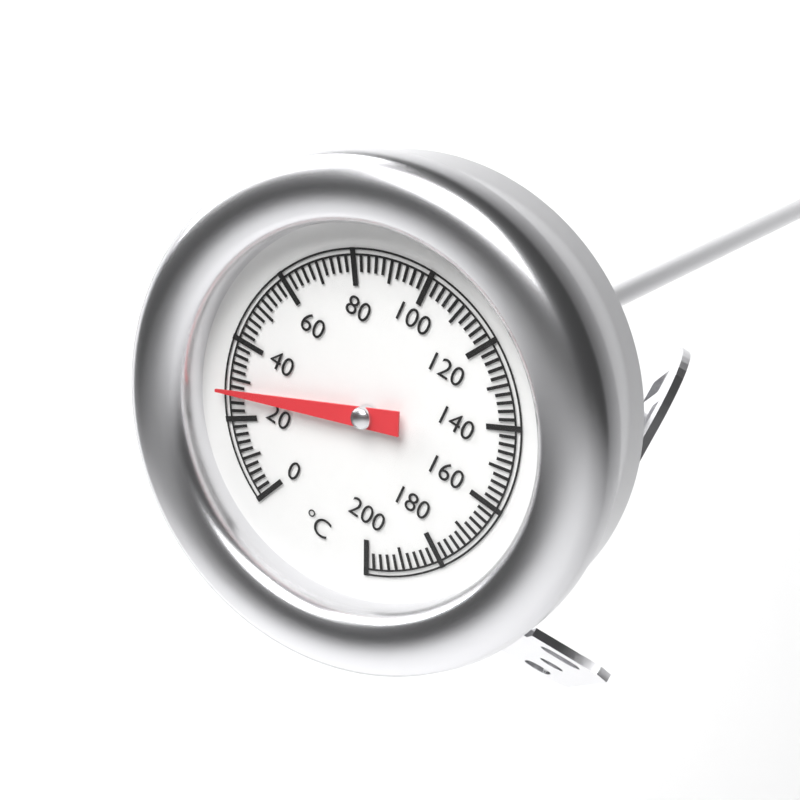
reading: 27 °C
